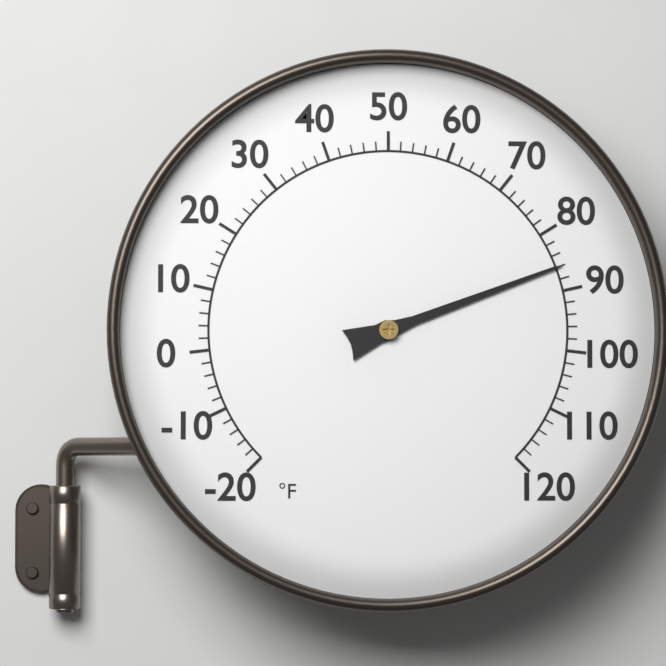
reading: 86 °F
